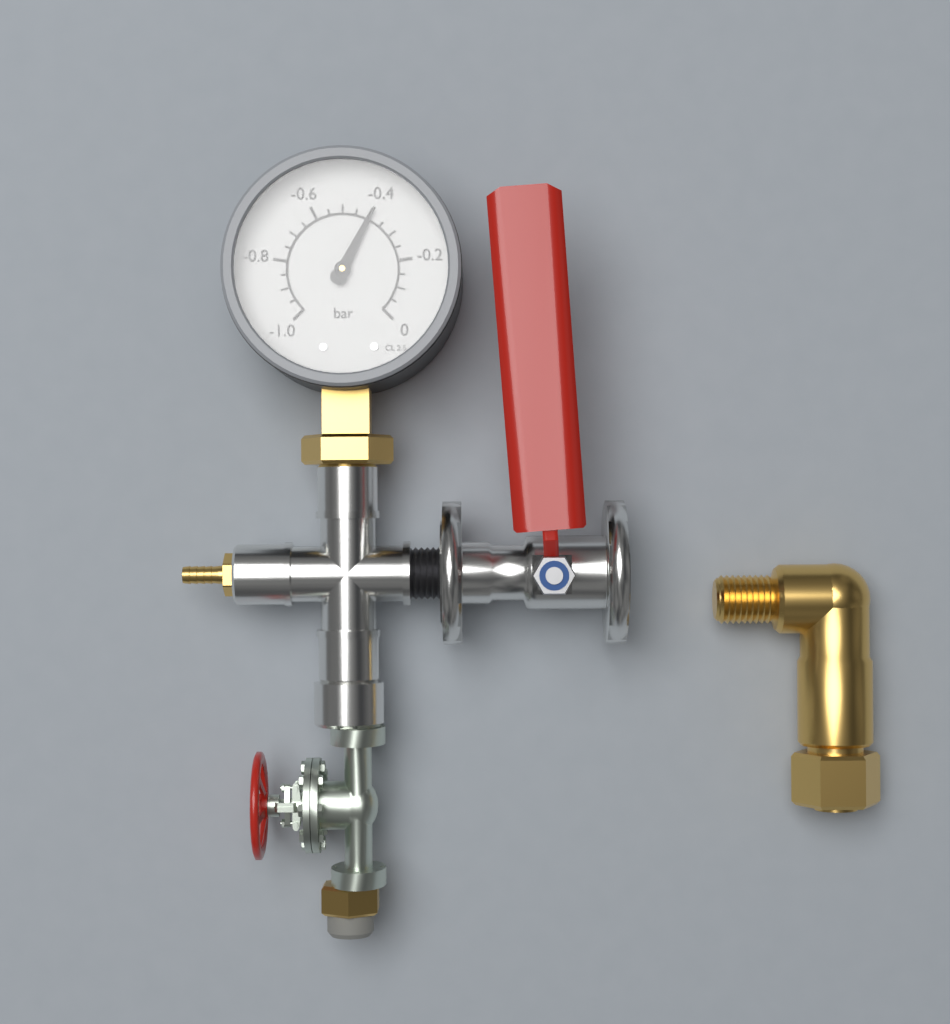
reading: -0.40 bar
